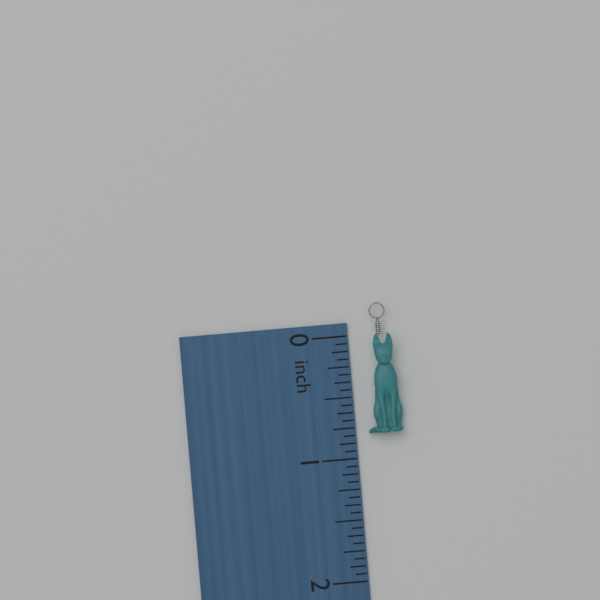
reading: 0.8125 inch
